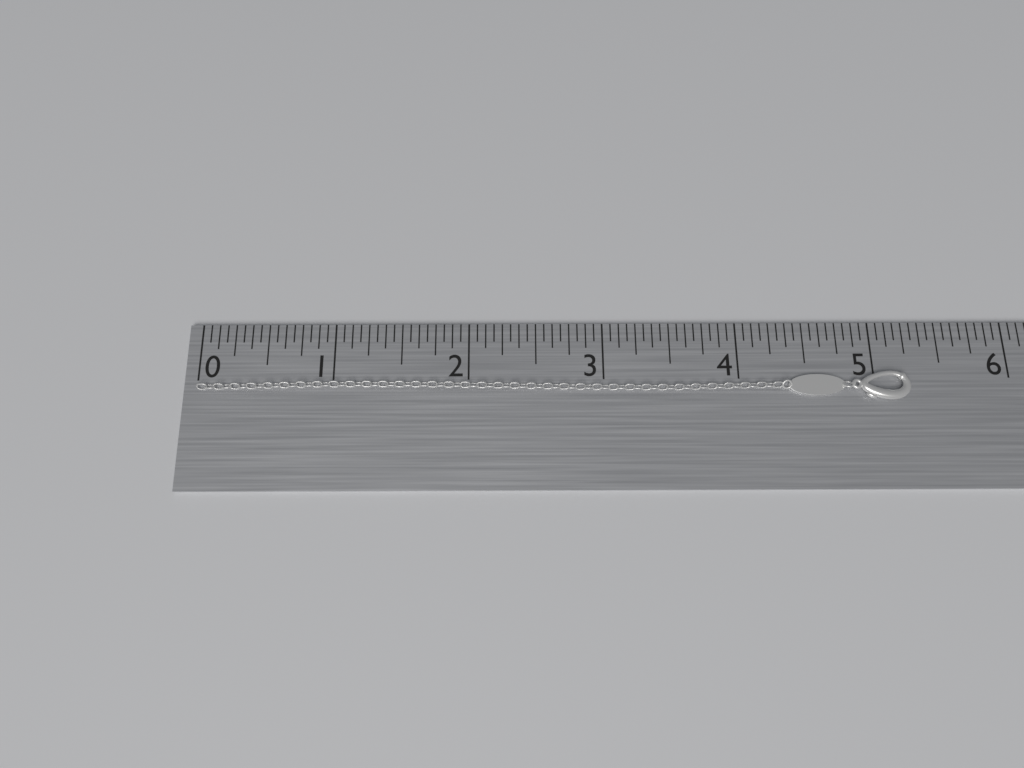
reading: 5.2500 in
